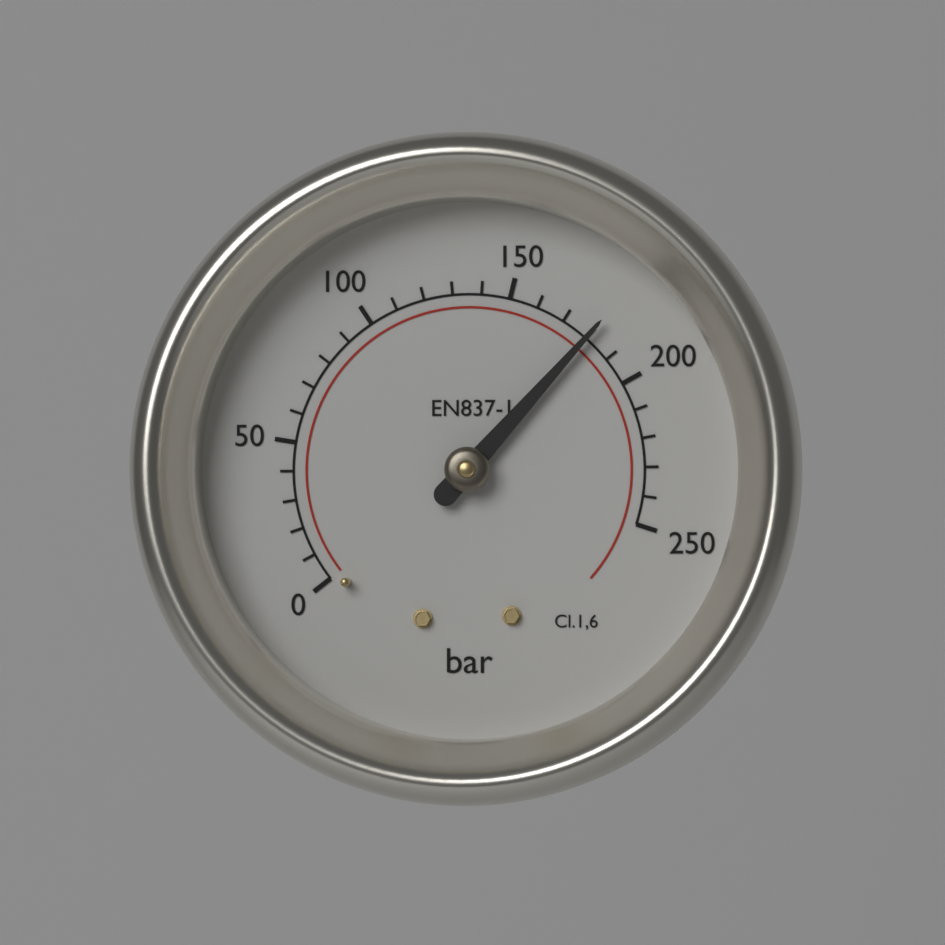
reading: 180 bar
